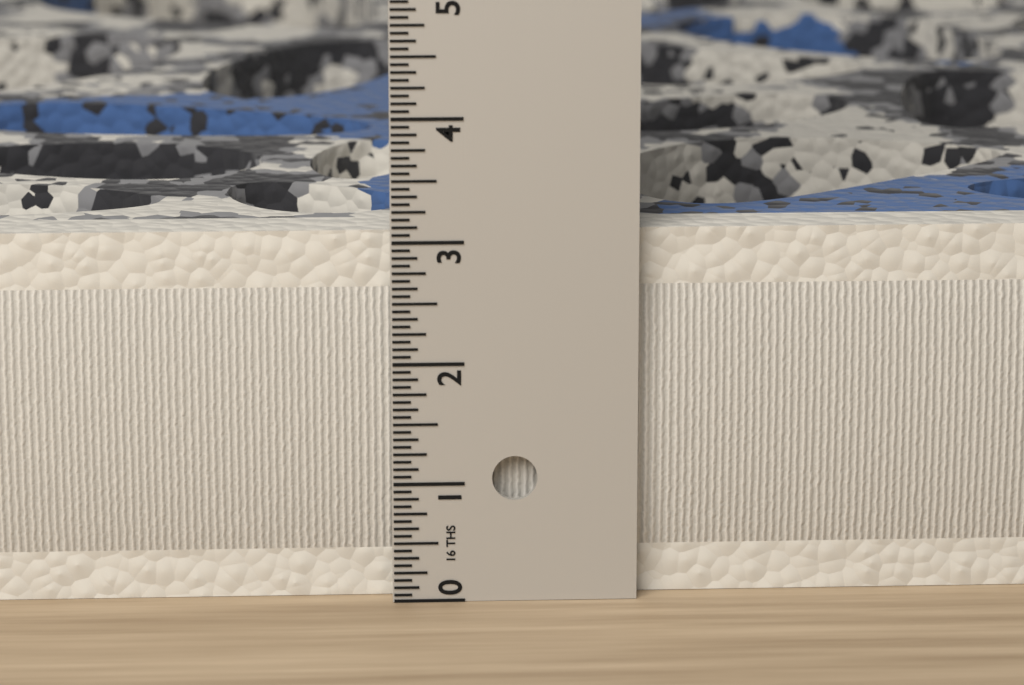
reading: 3.0625 in
